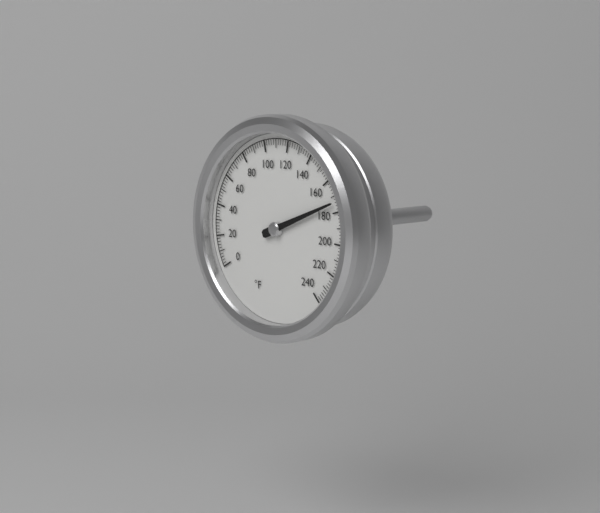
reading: 174 °F
